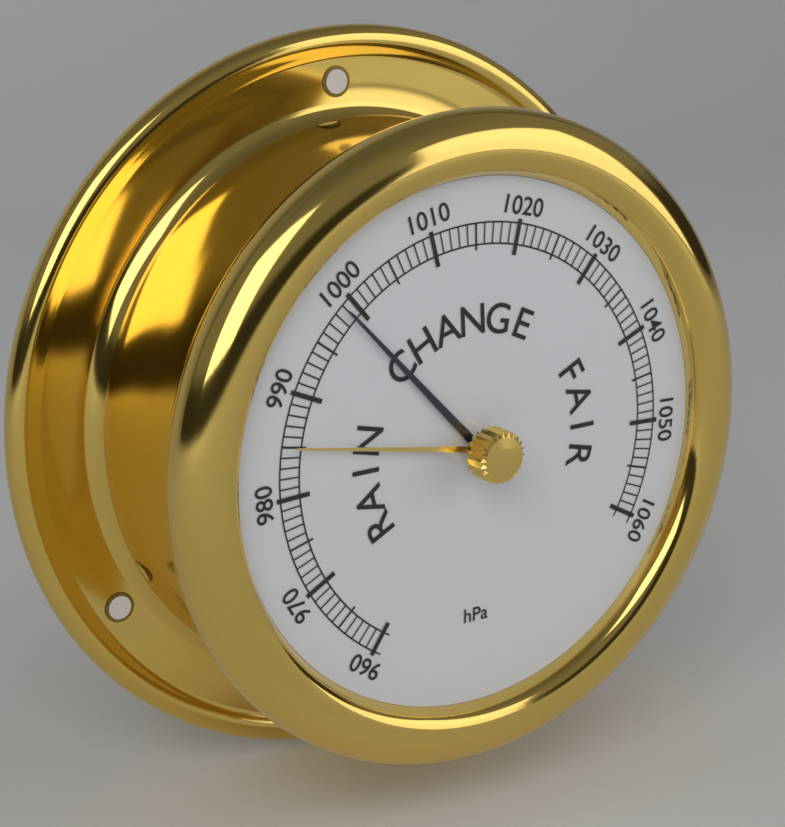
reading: 999 hPa
